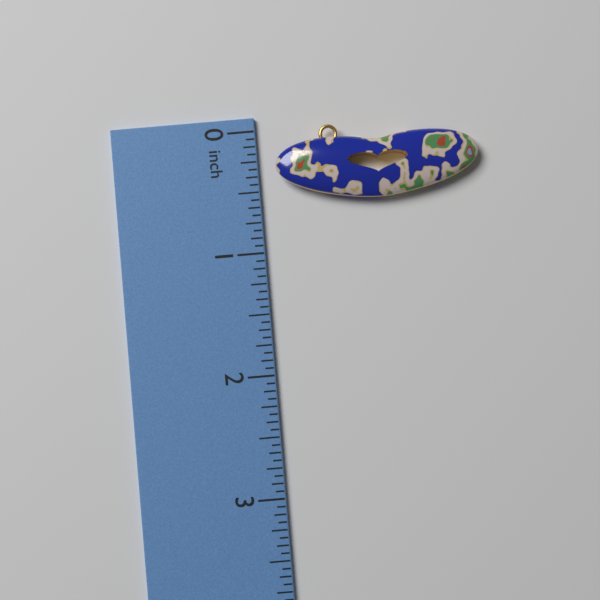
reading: 0.6250 in
